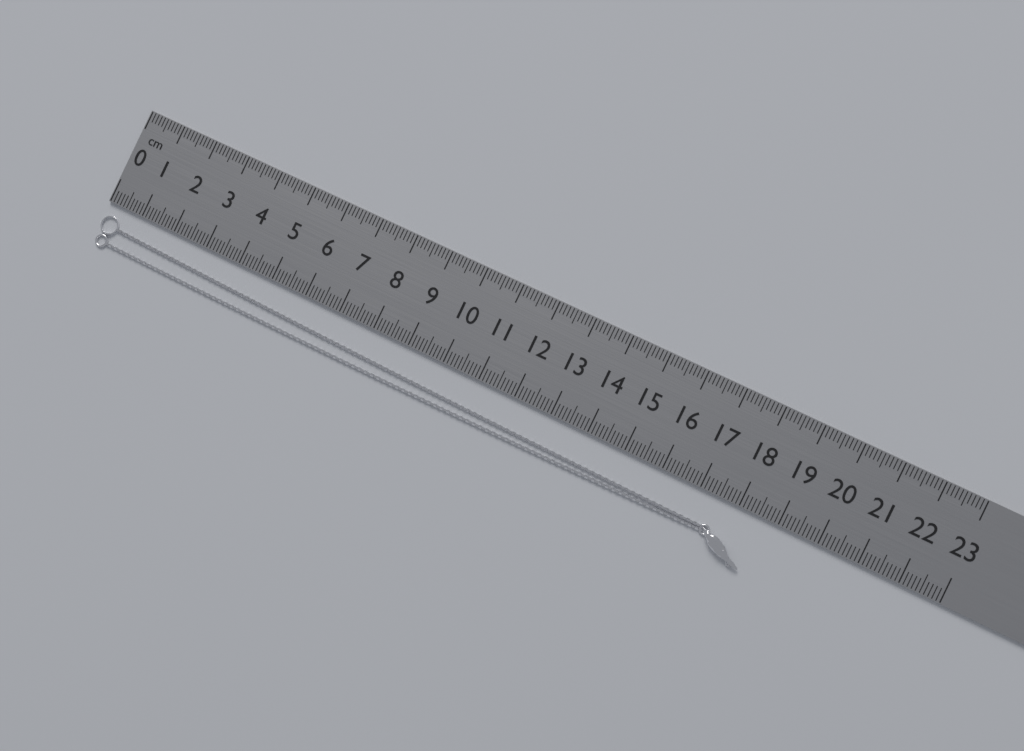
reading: 18.6 cm
